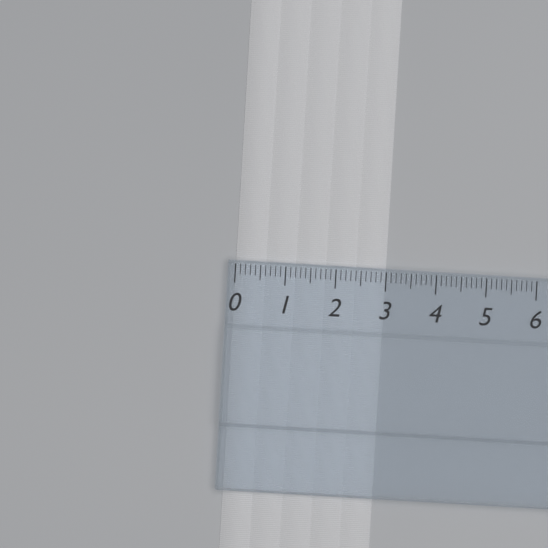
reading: 3.0 (no unit)
